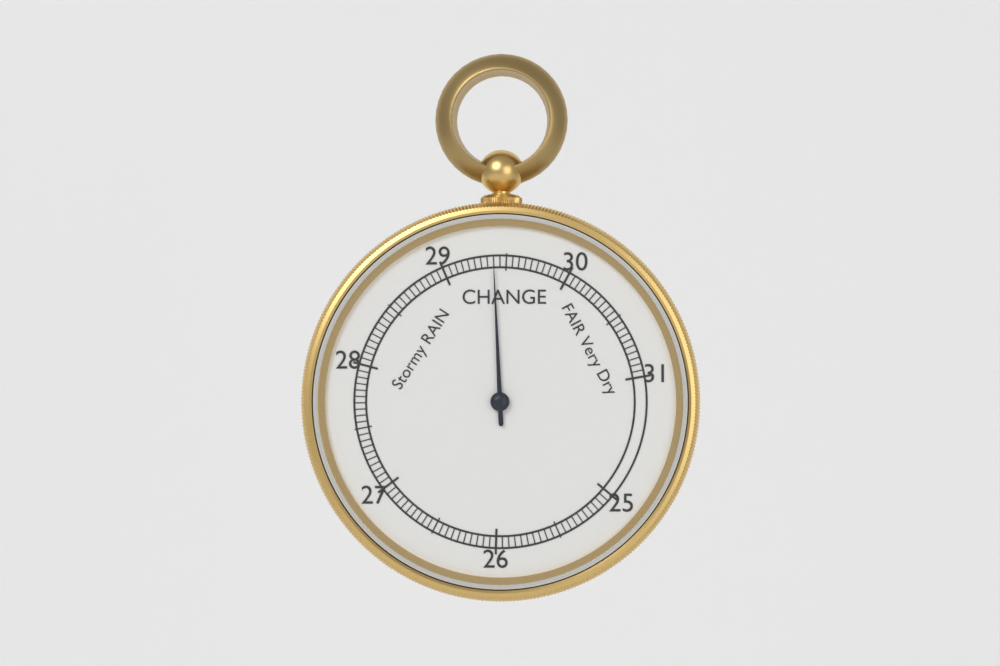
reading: 29.40 inHg
